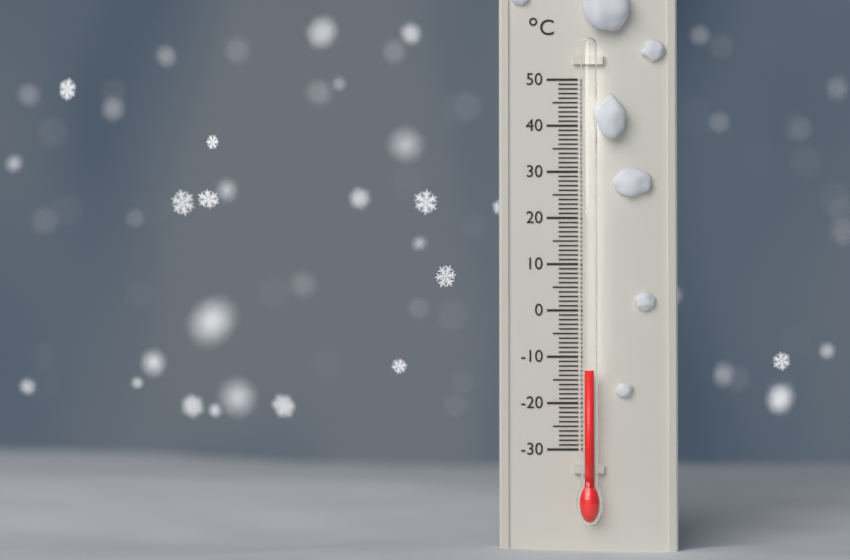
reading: -13 °C
